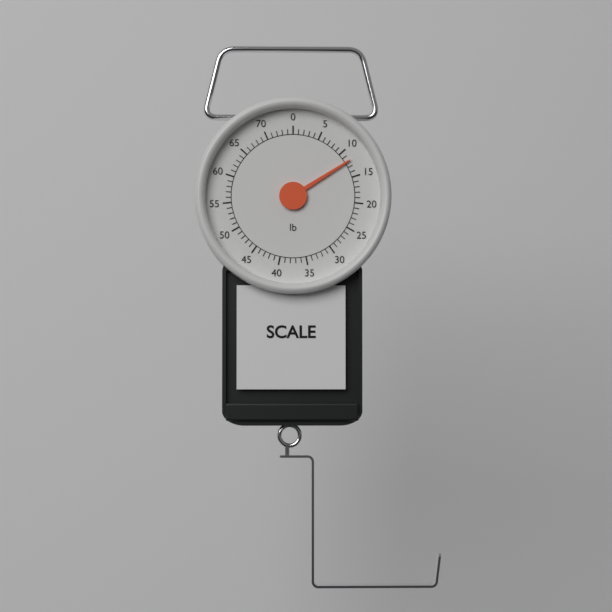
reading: 12 lb
